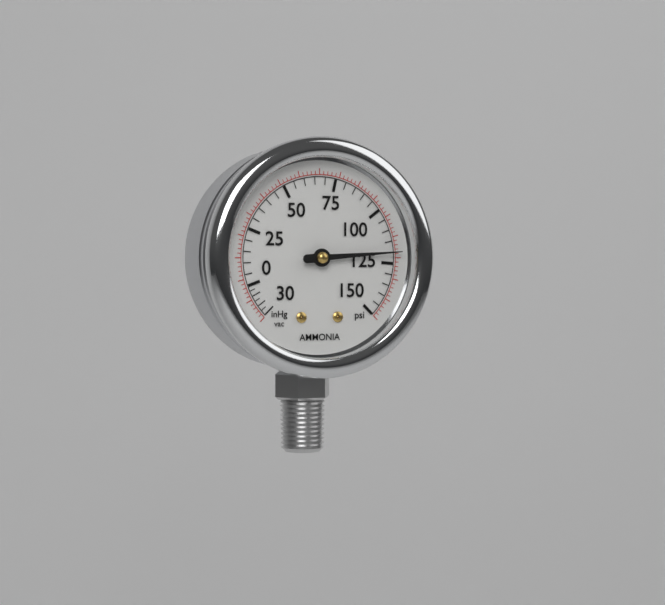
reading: 120 psi
